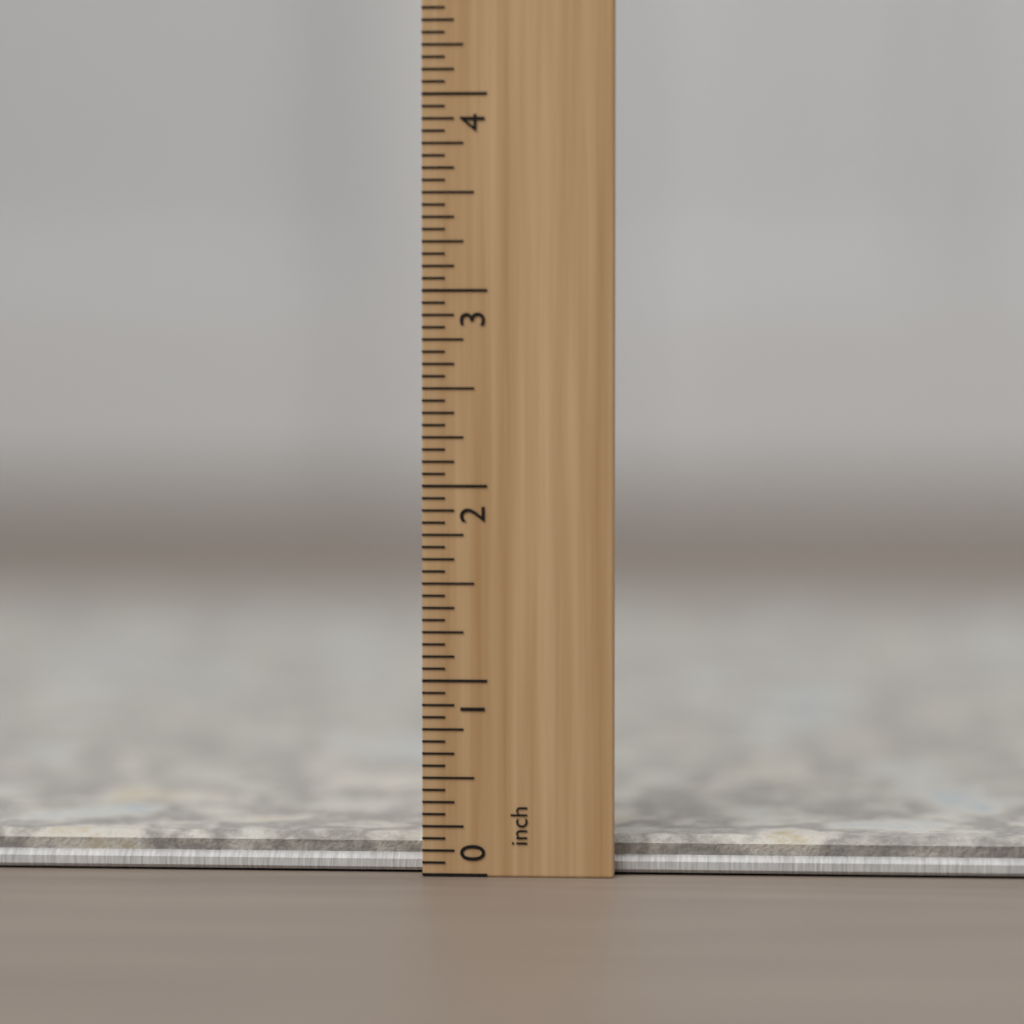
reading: 0.1875 inch
